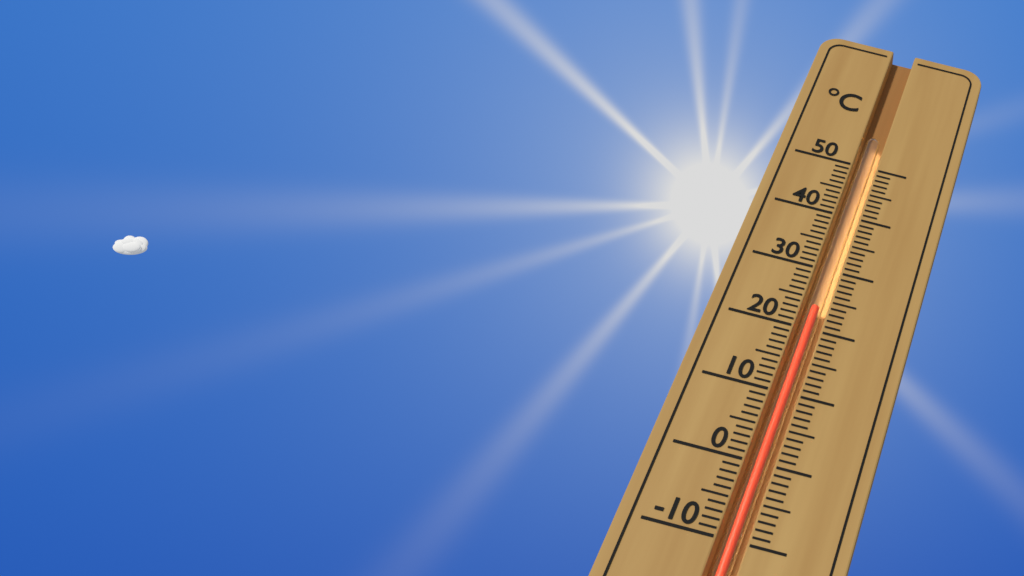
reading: 24 °C
